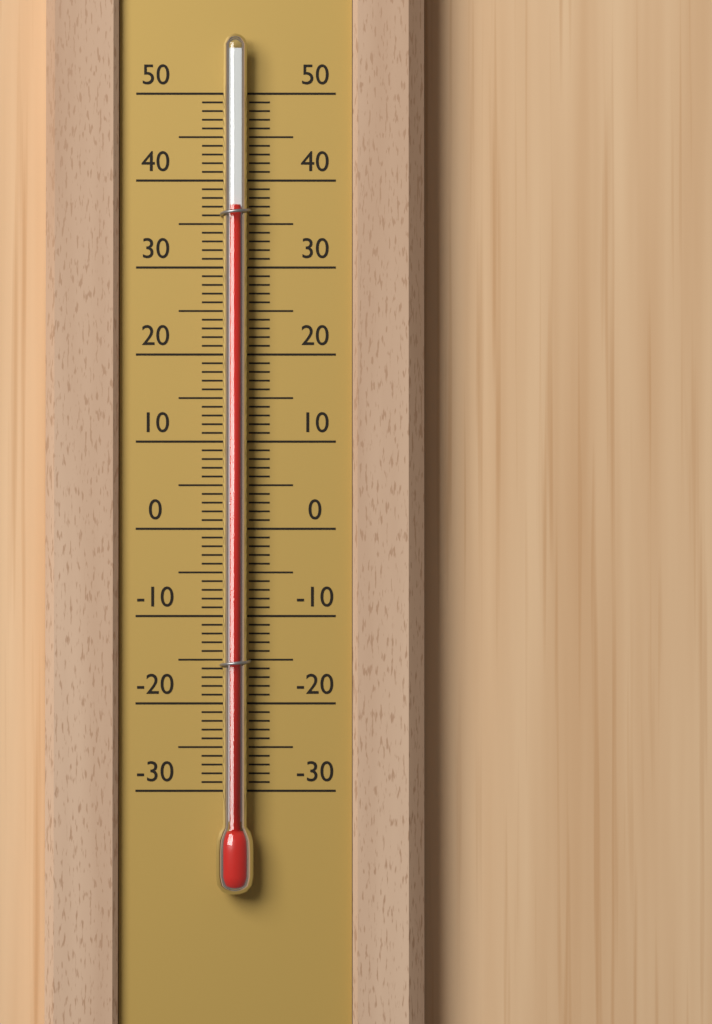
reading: 37 (no unit)
